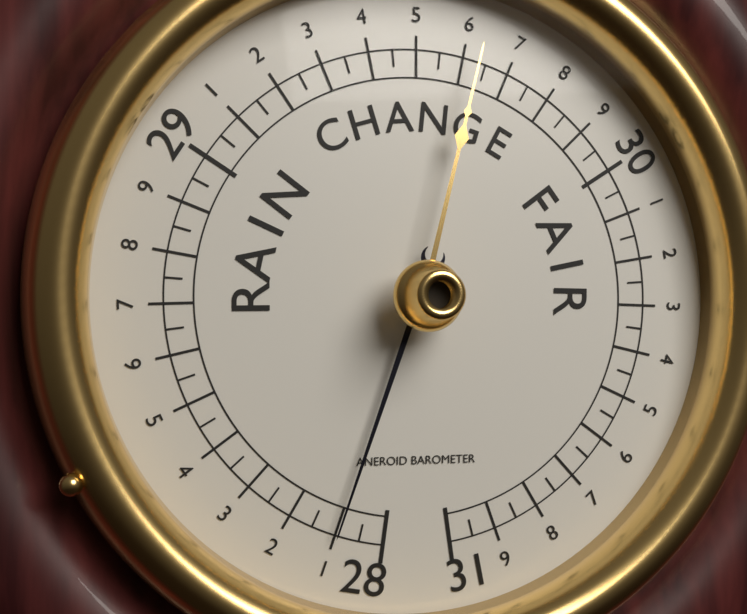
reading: 28.10 (no unit)
